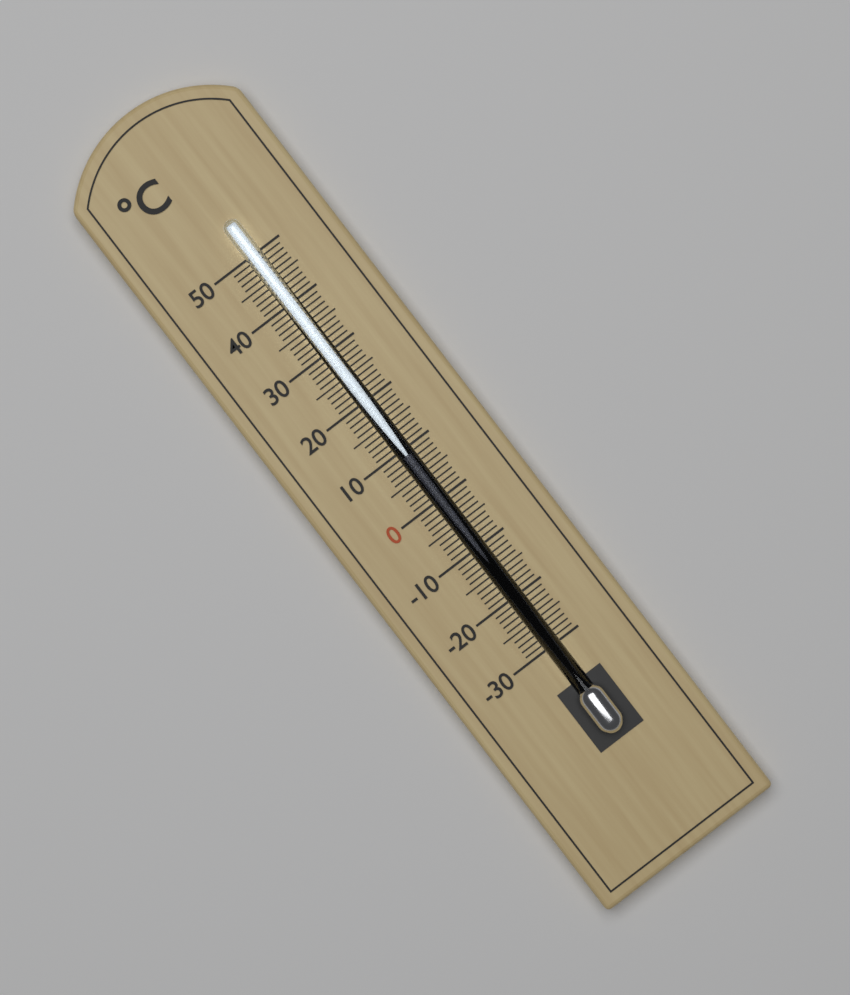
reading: 9 °C
